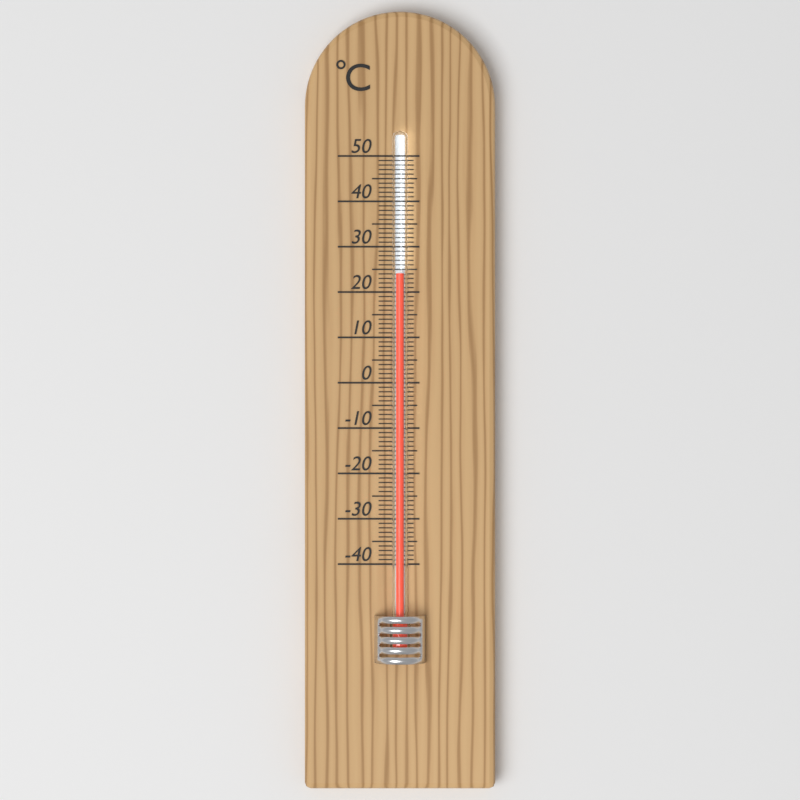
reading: 24 °C
